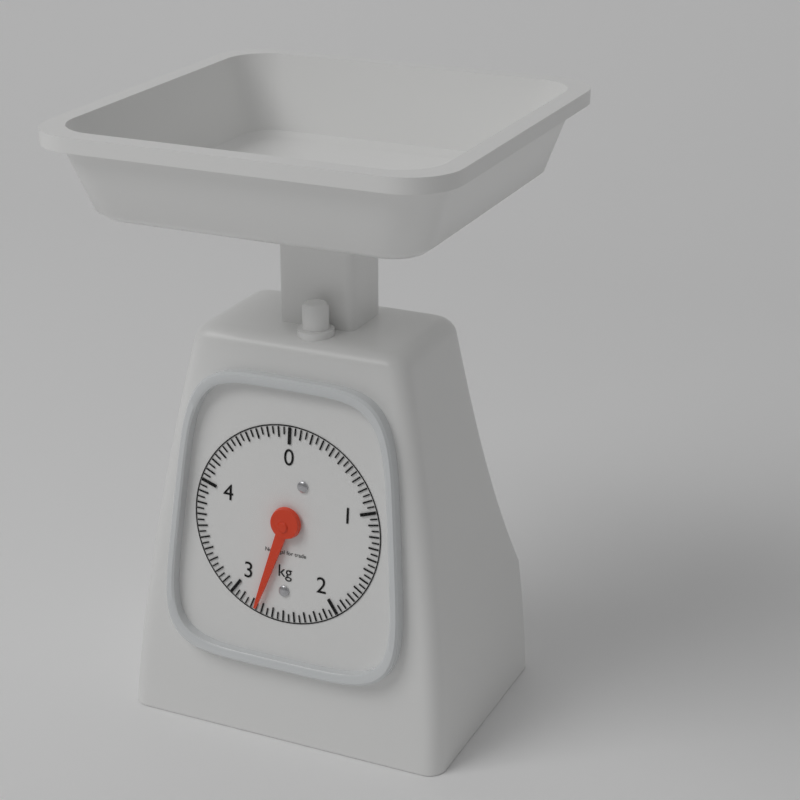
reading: 2.75 kg
